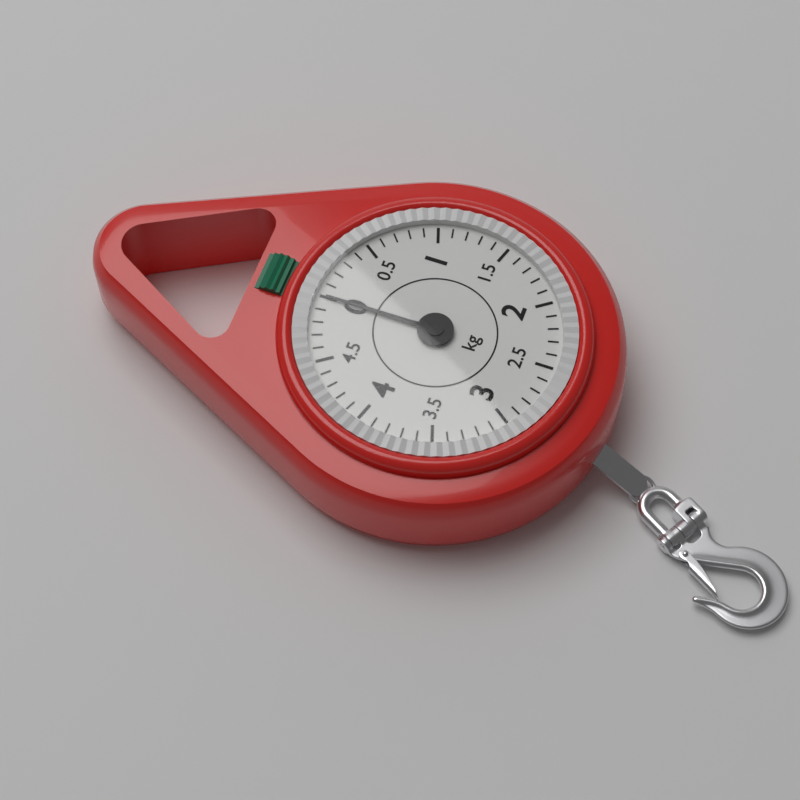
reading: 0.0 kg
